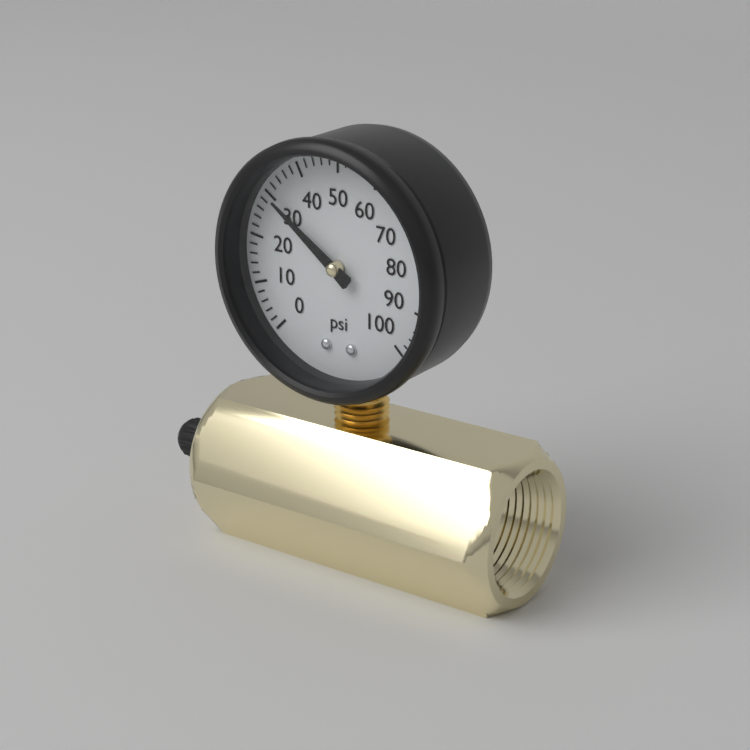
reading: 30 psi
